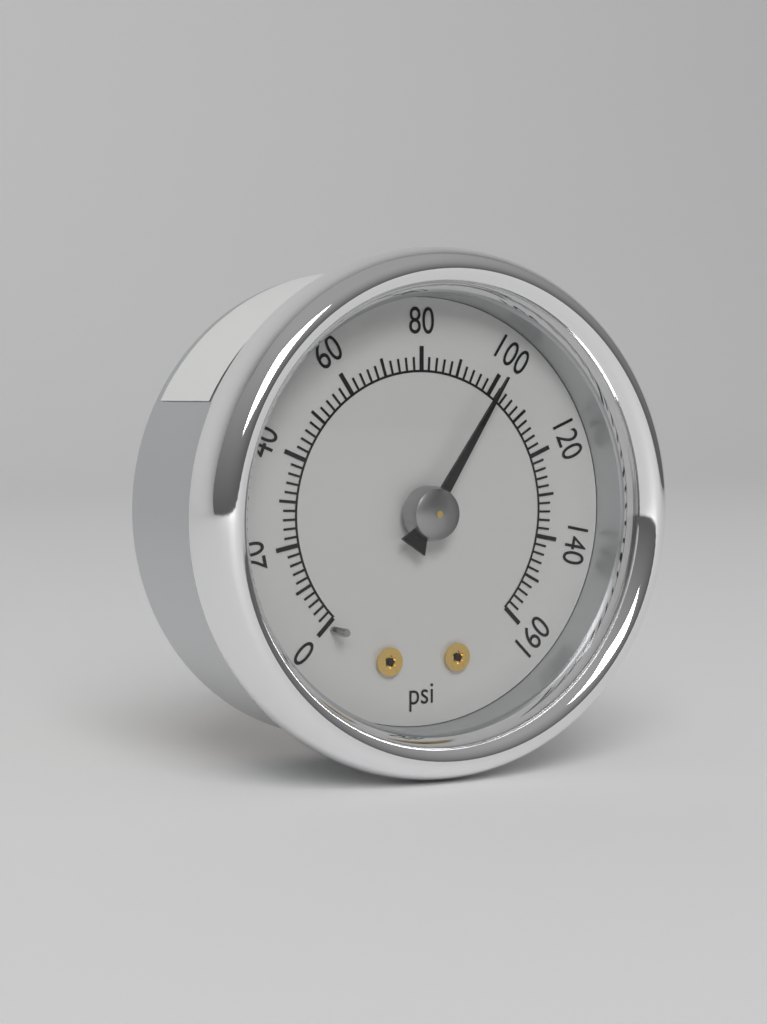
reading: 100 psi
